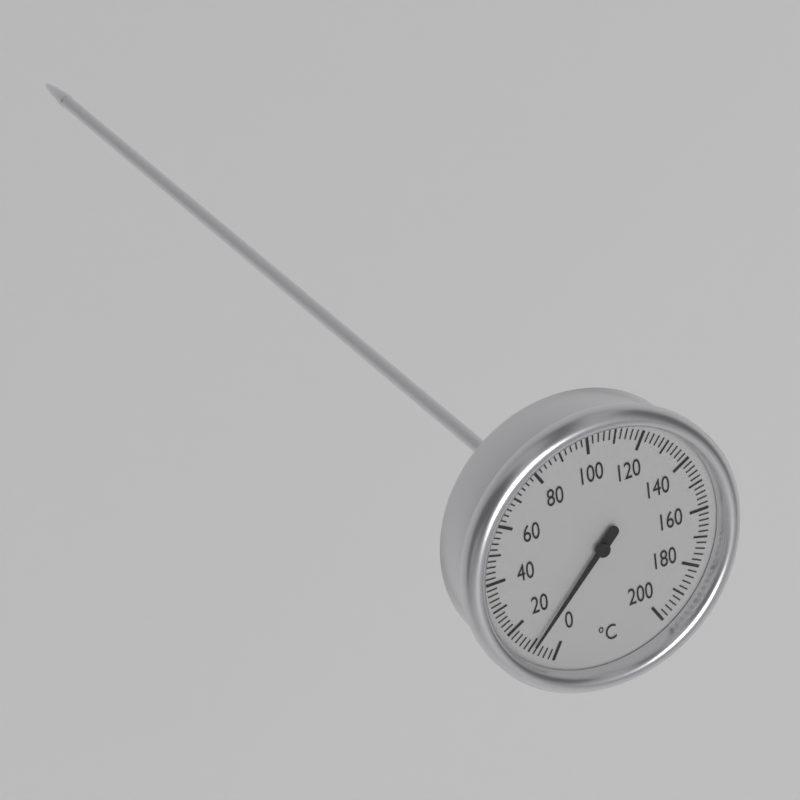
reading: 10 °C
